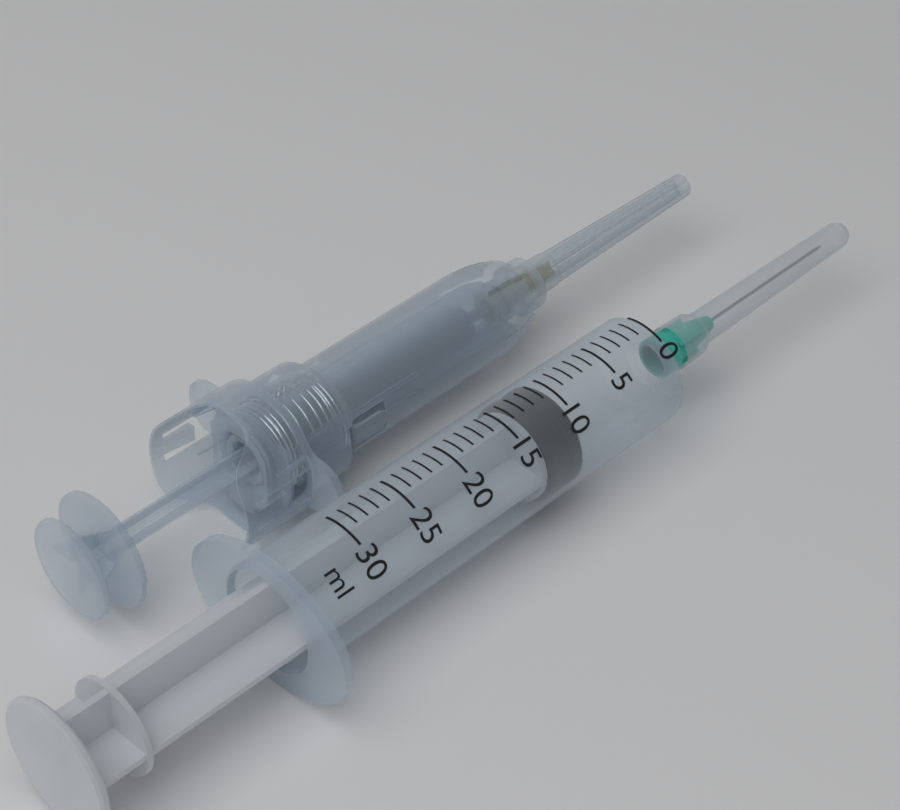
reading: 10 ml
